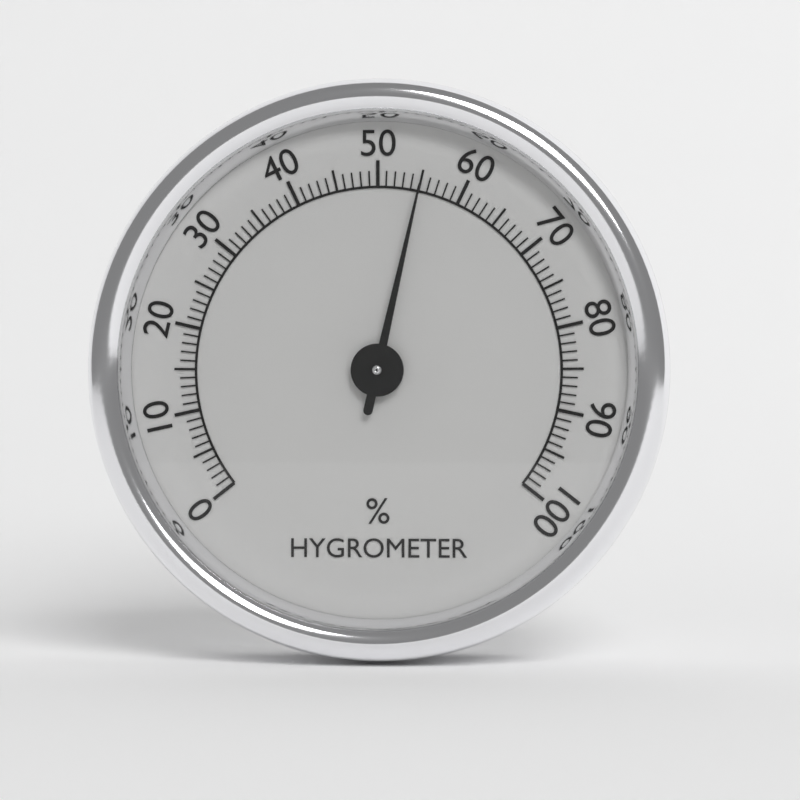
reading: 55 %
